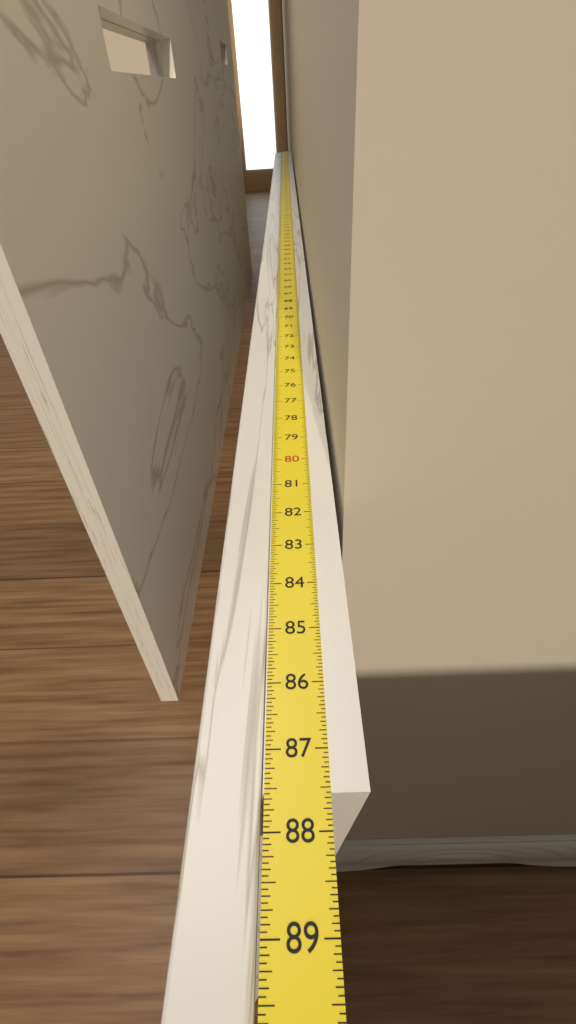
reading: 87.5625 in
